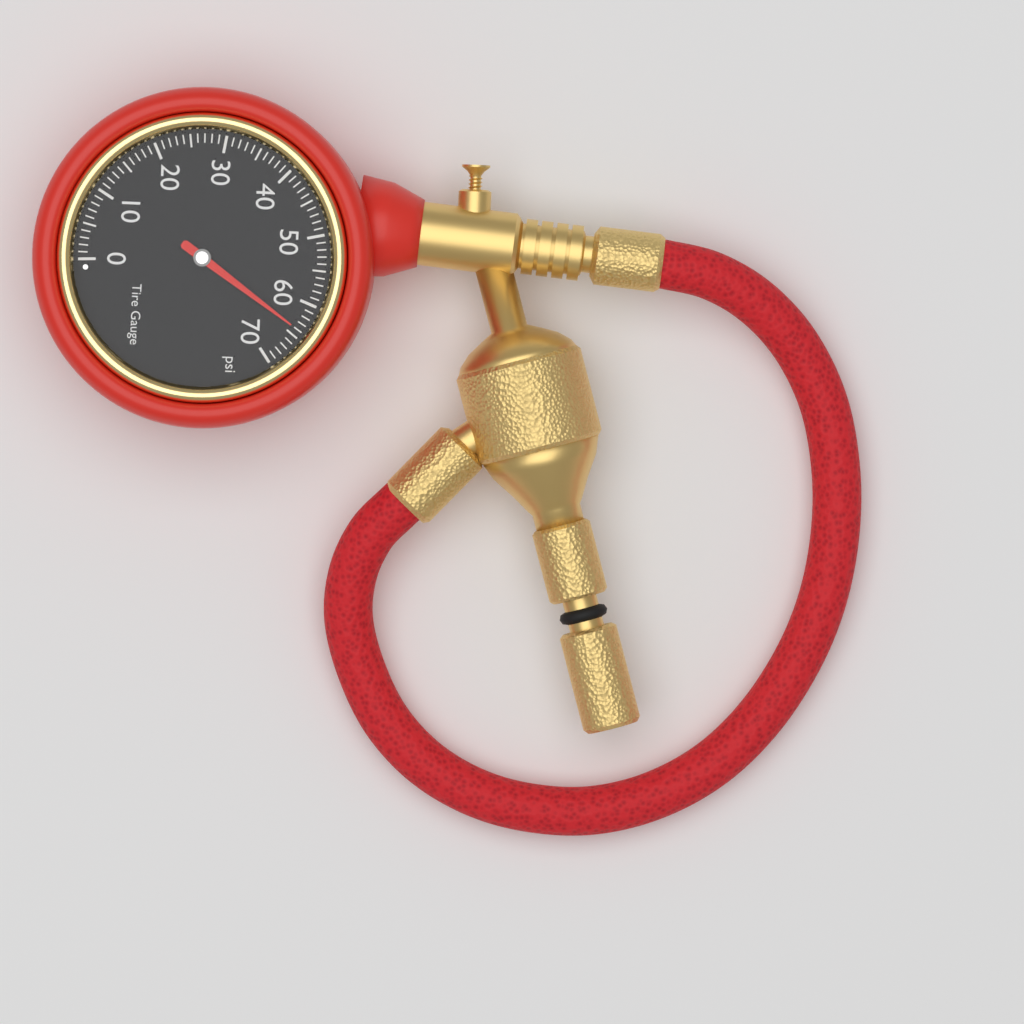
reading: 64 psi
